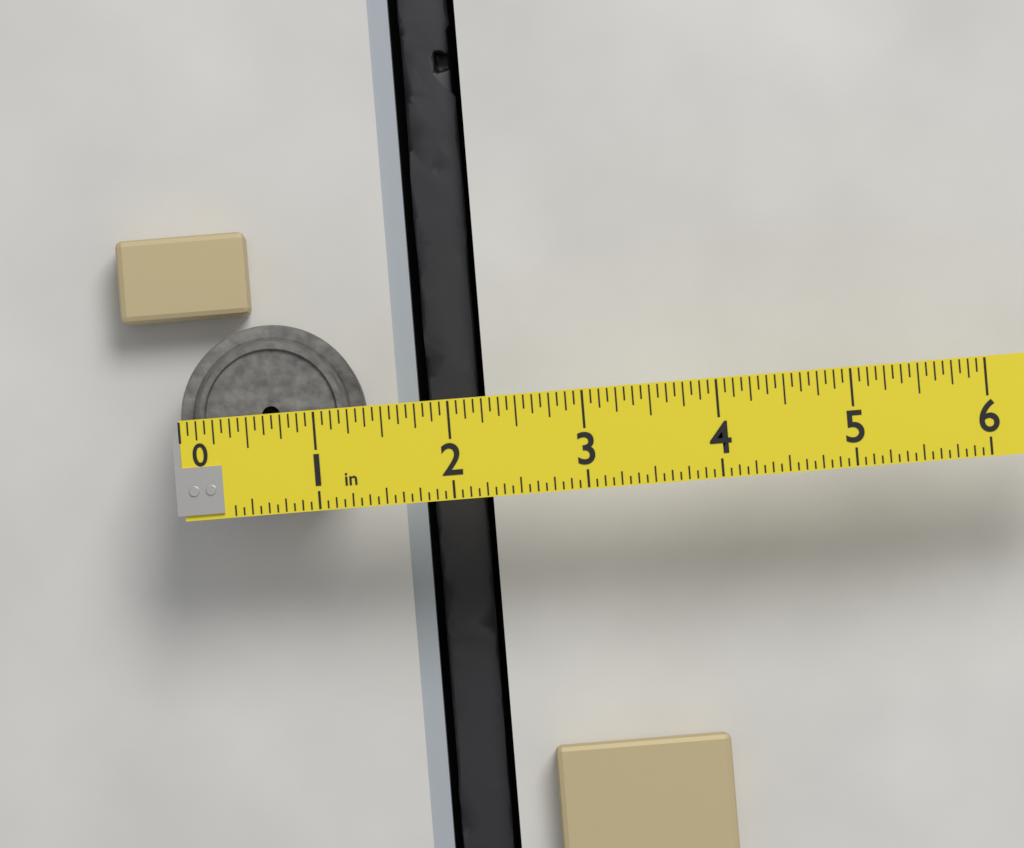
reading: 1.3750 in
